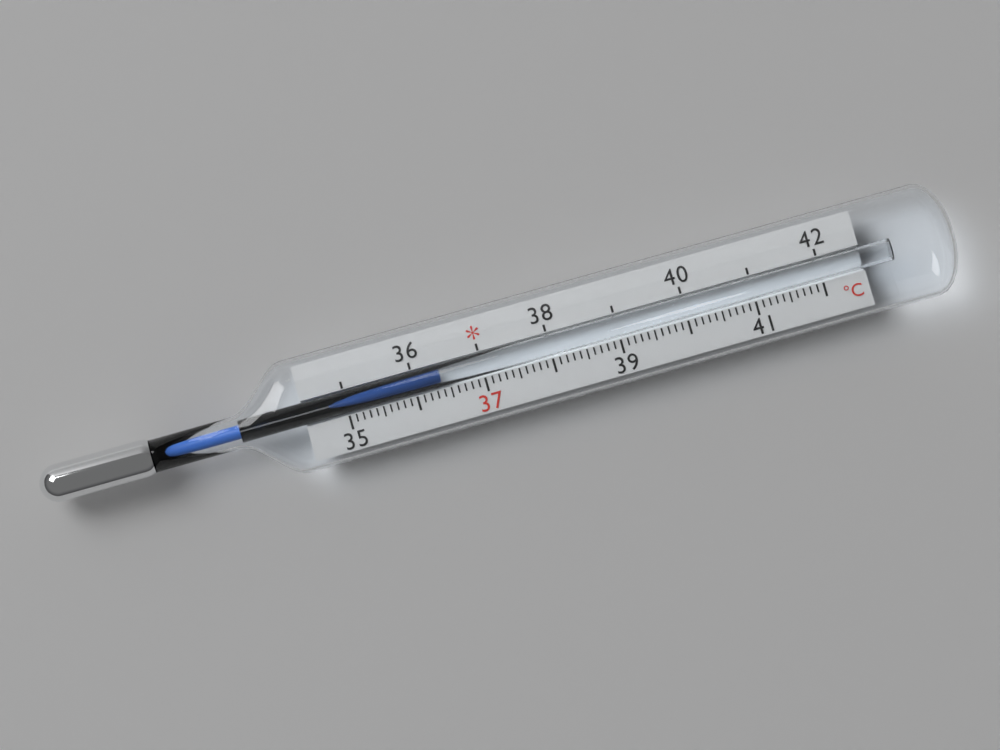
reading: 36.4 °C
